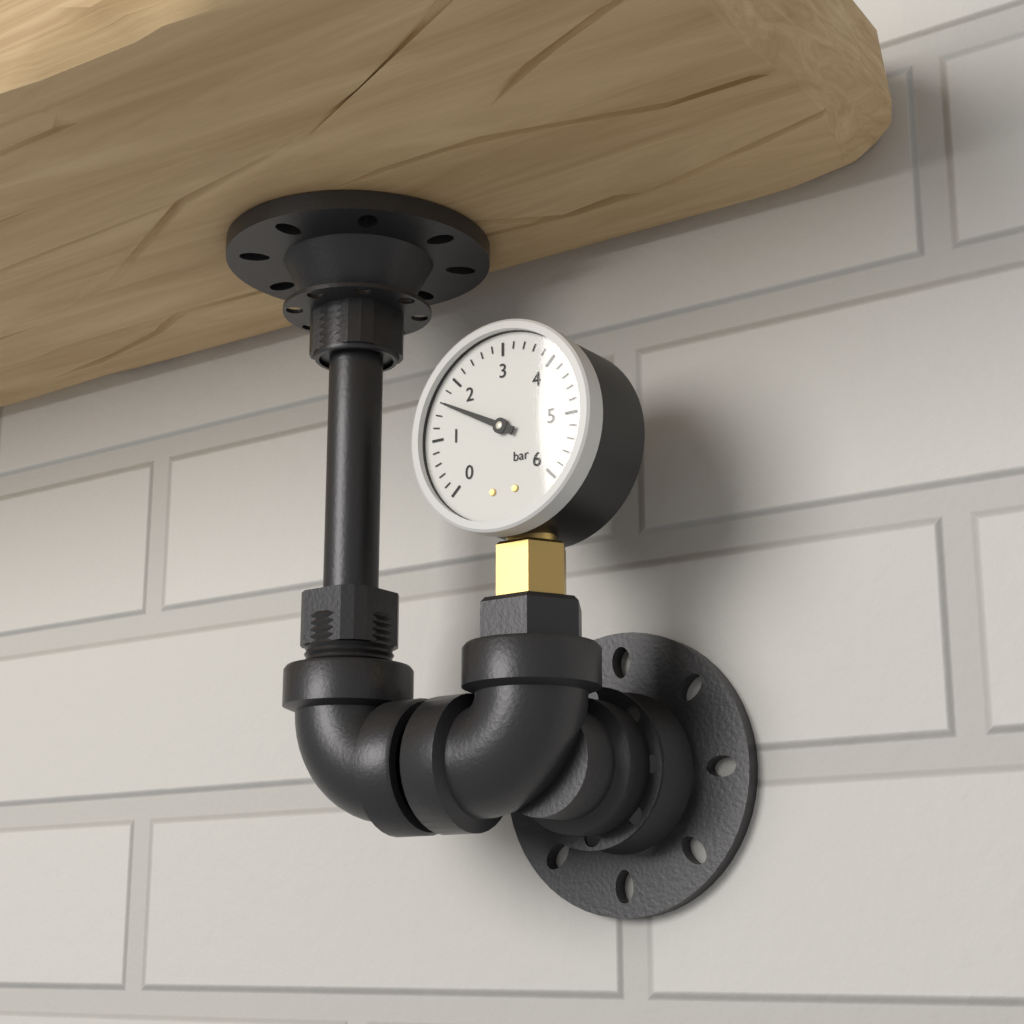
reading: 1.6 bar
